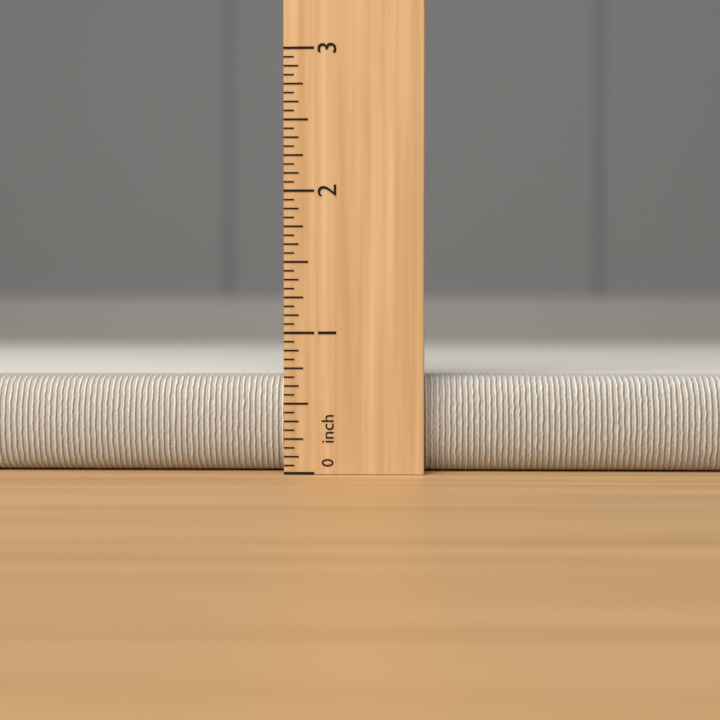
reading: 0.6875 inch
